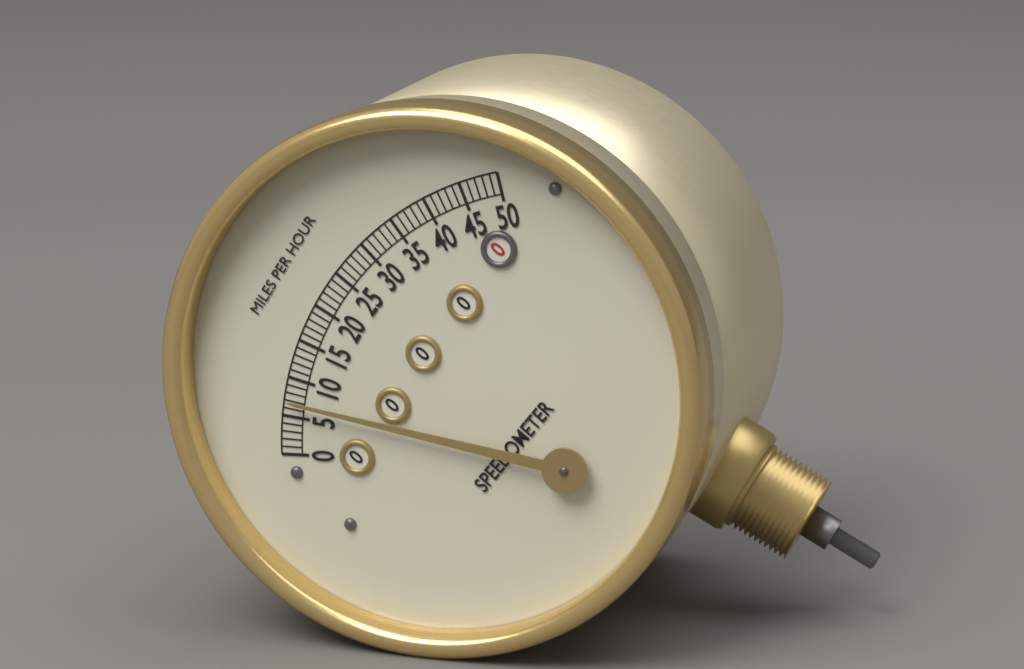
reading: 7 mph
